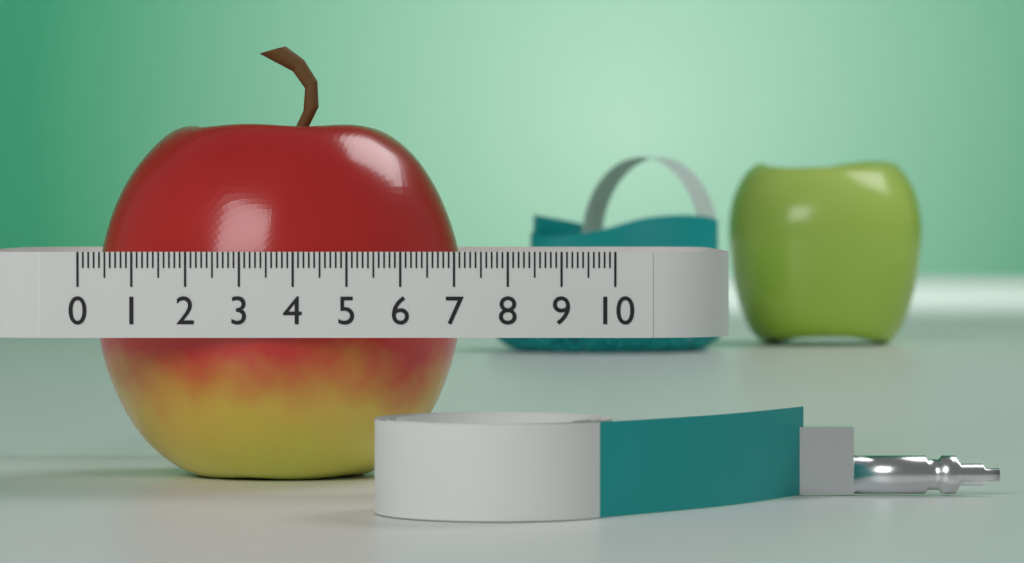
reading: 7.1 (no unit)
